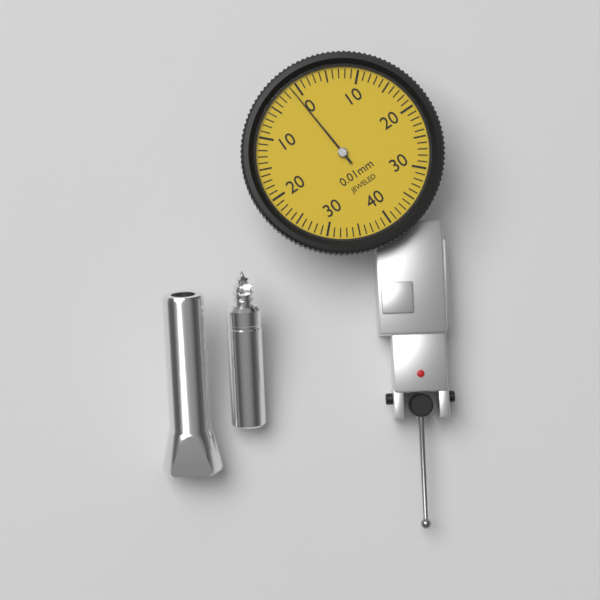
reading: 0.01 mm
